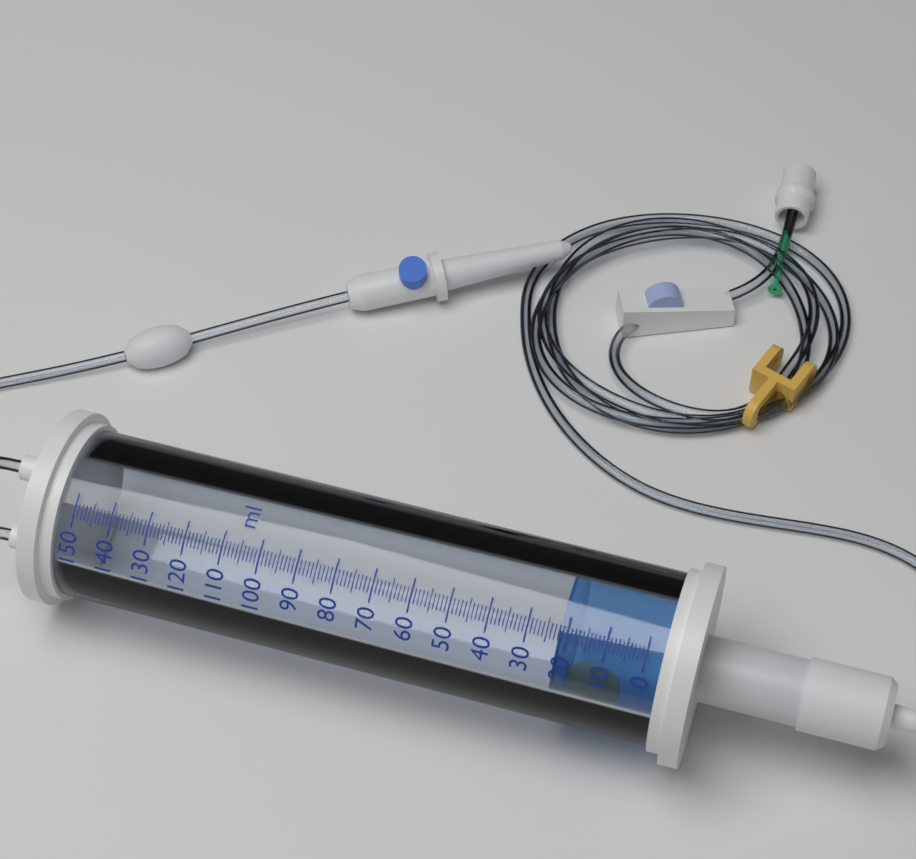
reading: 22 ml
